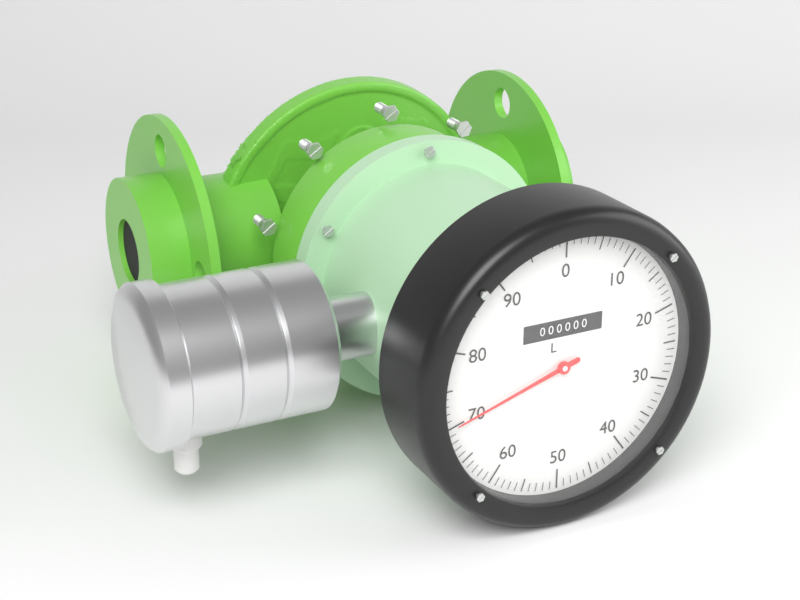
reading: 70 L
